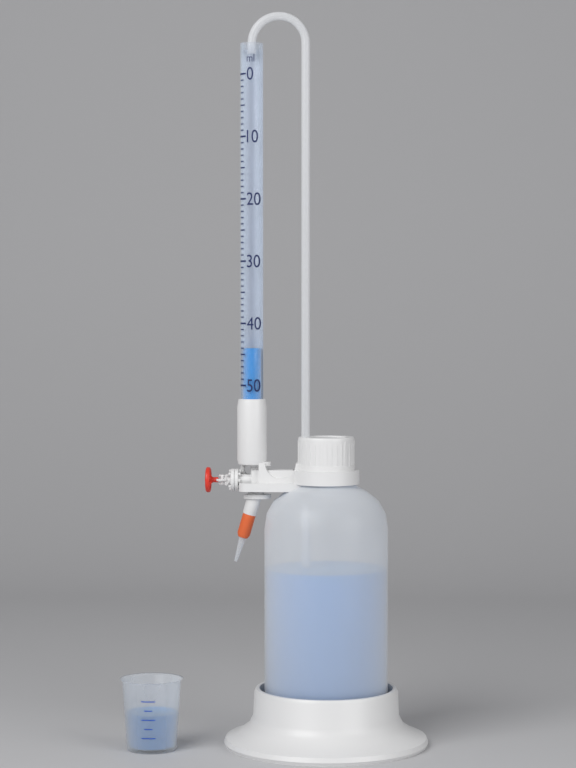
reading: 44 ml
